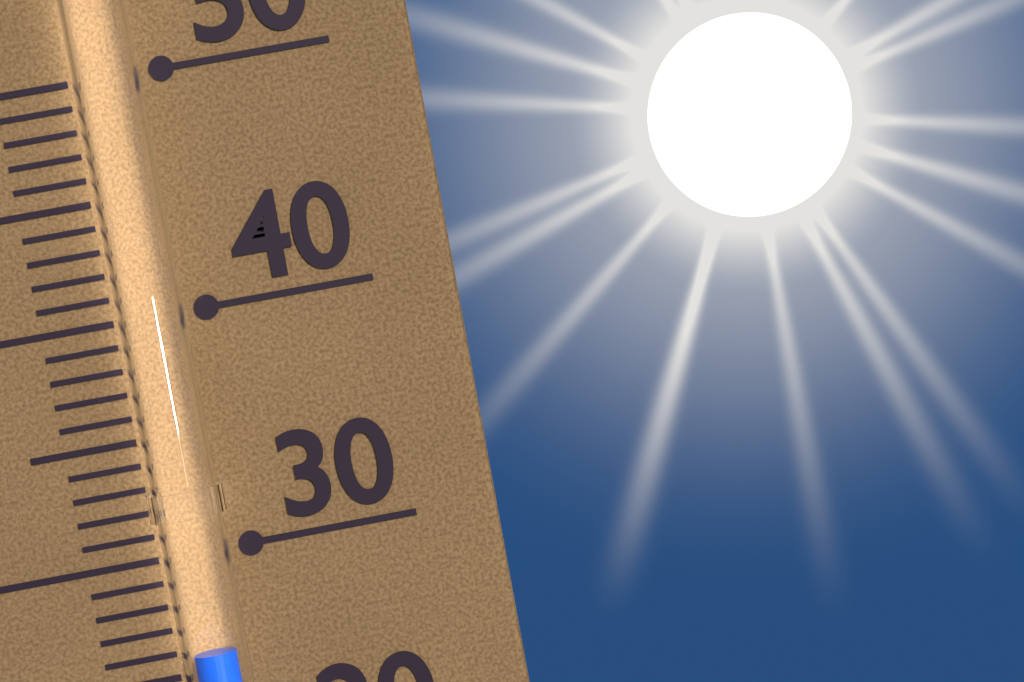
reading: 26 (no unit)
